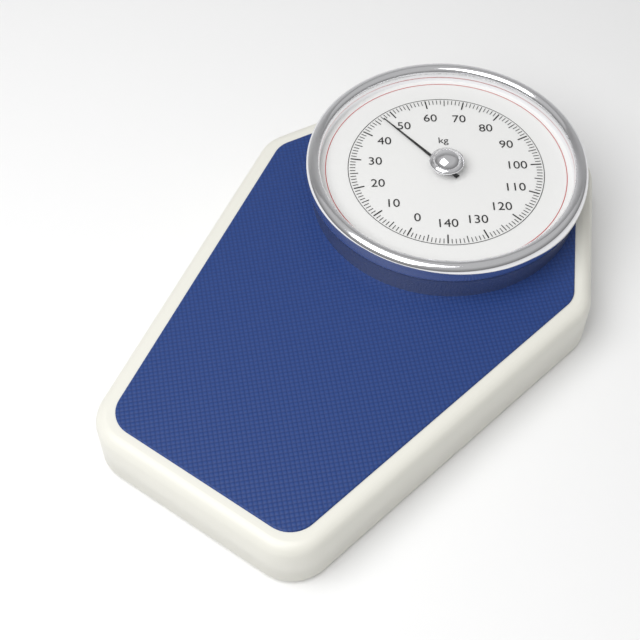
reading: 47 kg
